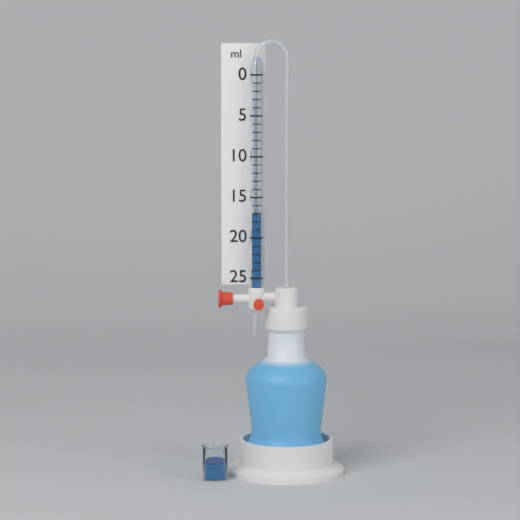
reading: 17 ml
